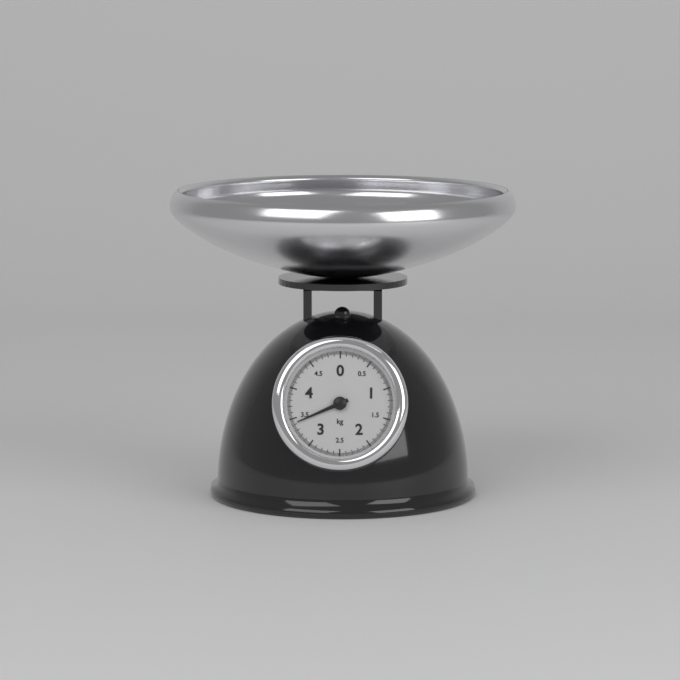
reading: 3.42 kg
